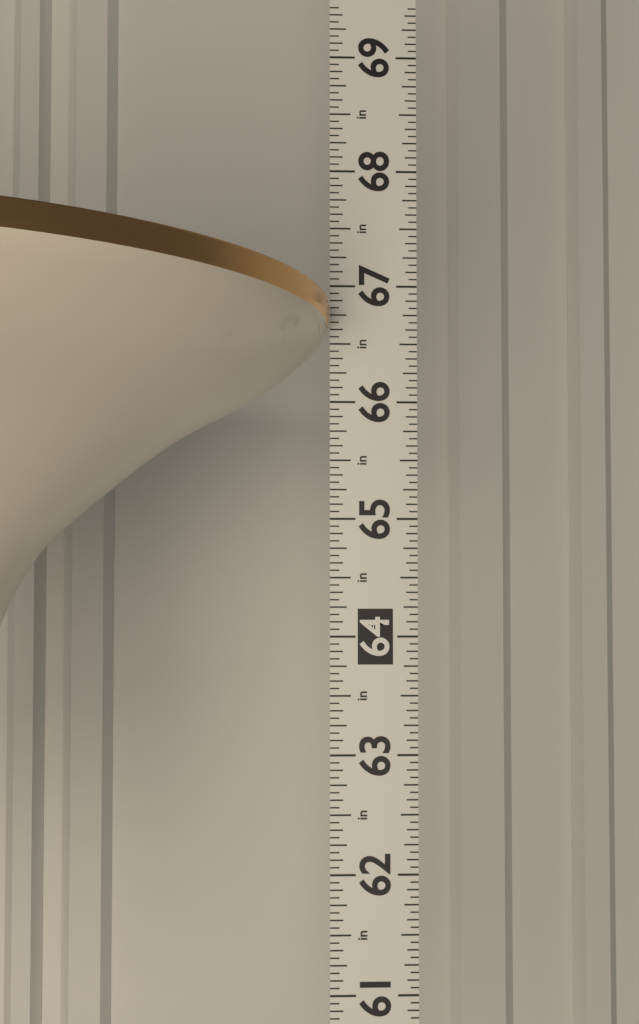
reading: 66.8125 in
